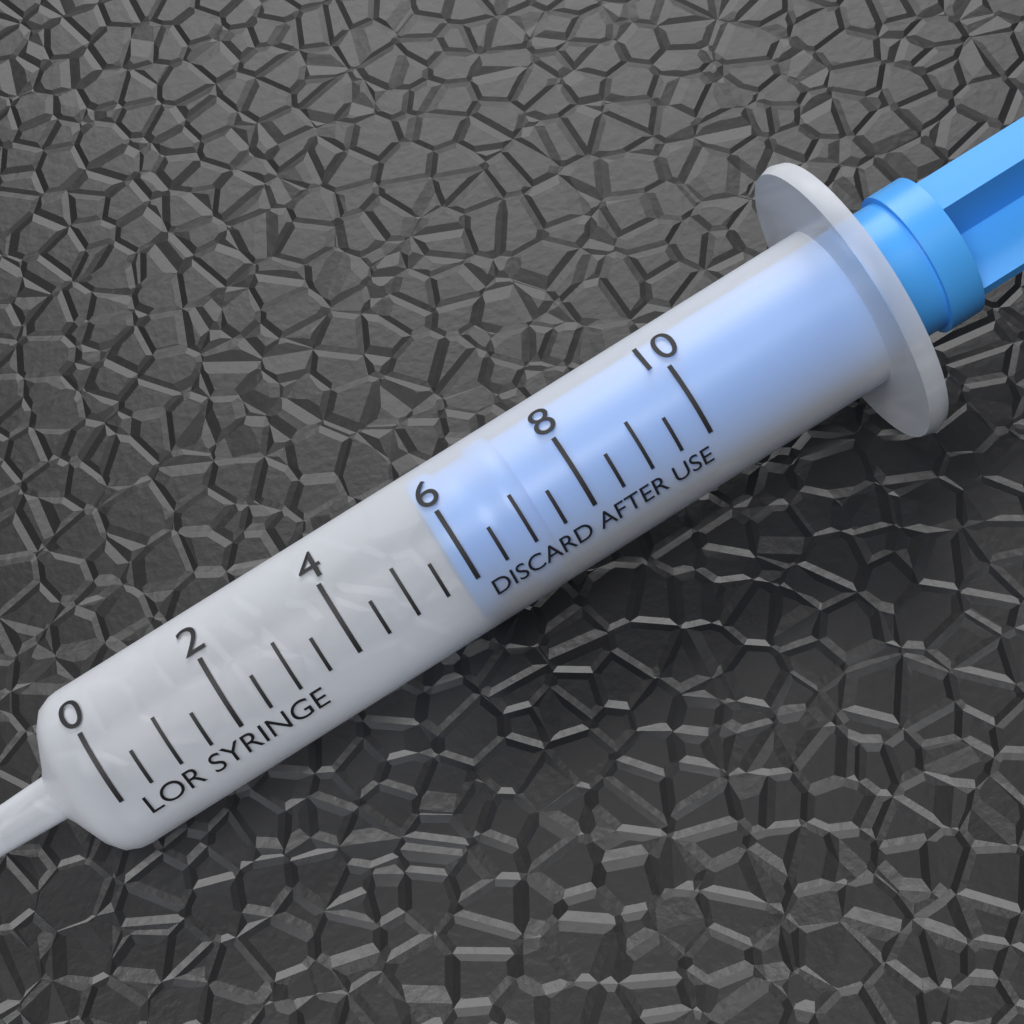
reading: 5.8 (no unit)
